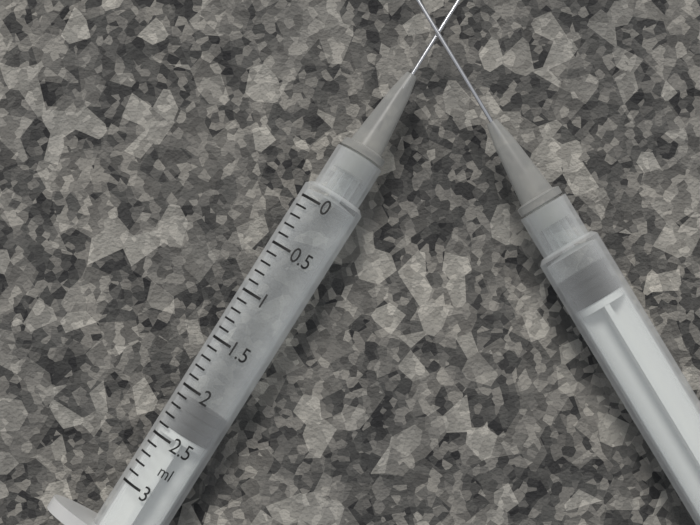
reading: 2.1 ml
